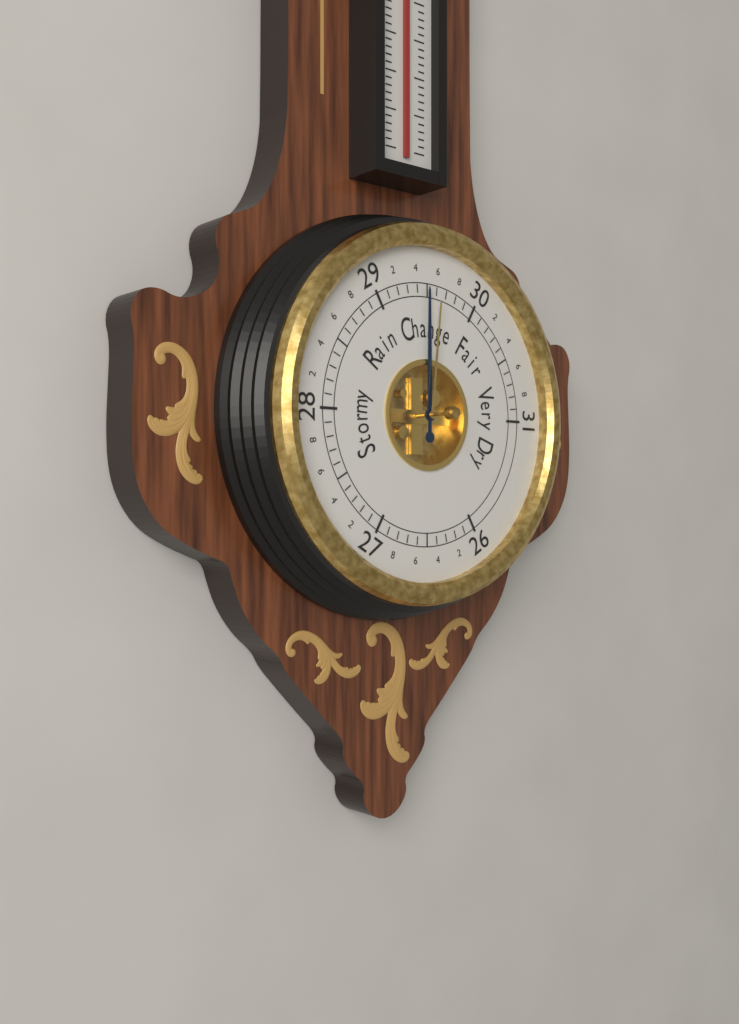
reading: 29.5 (no unit)
